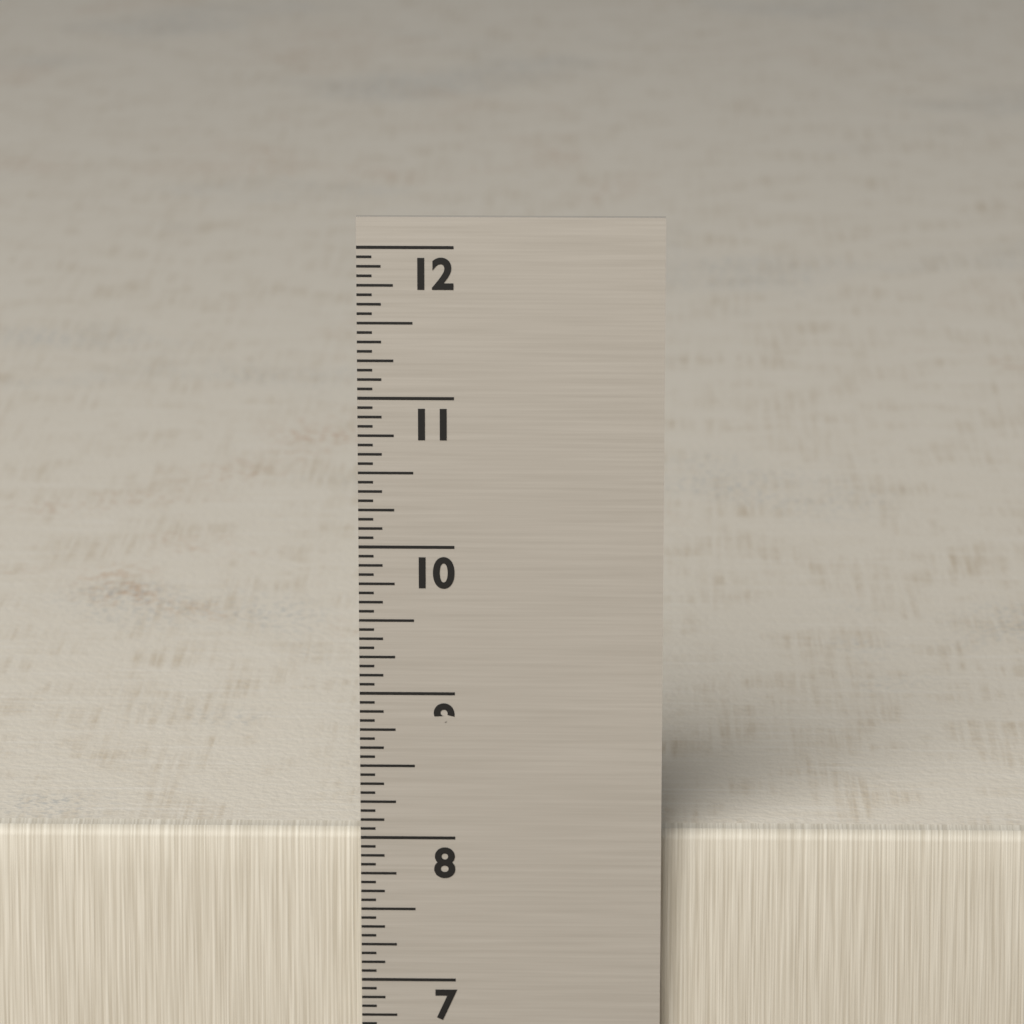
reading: 8.0000 in
